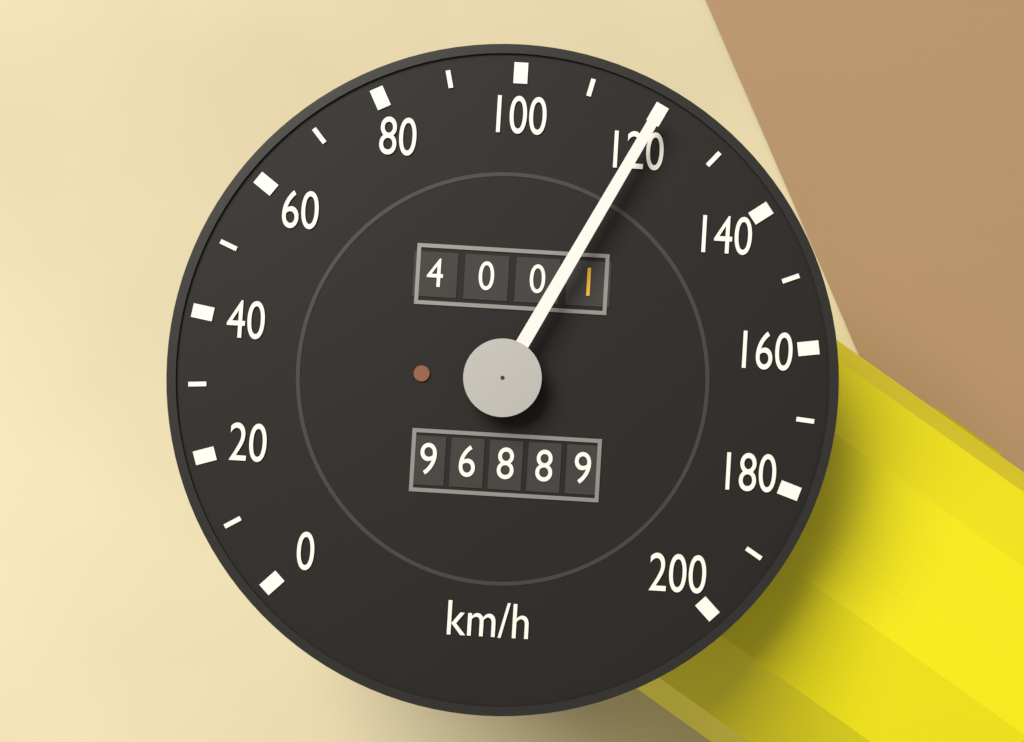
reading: 120 km/h
